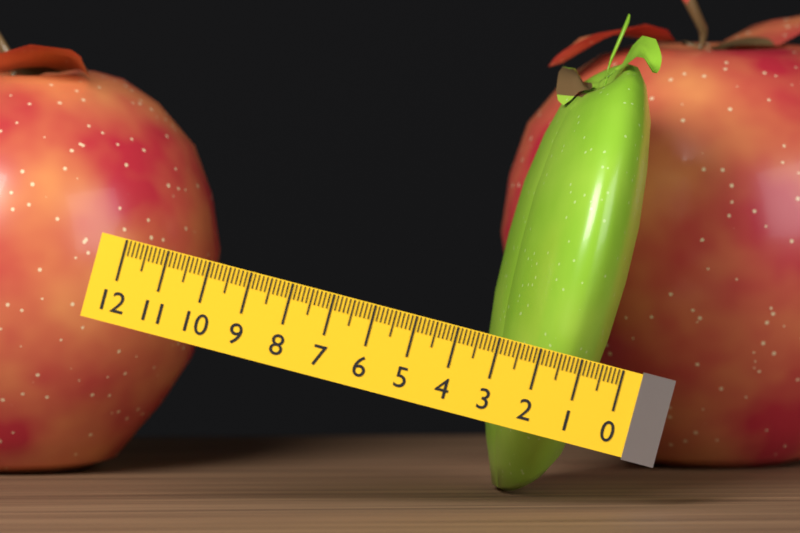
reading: 2.8 (no unit)
